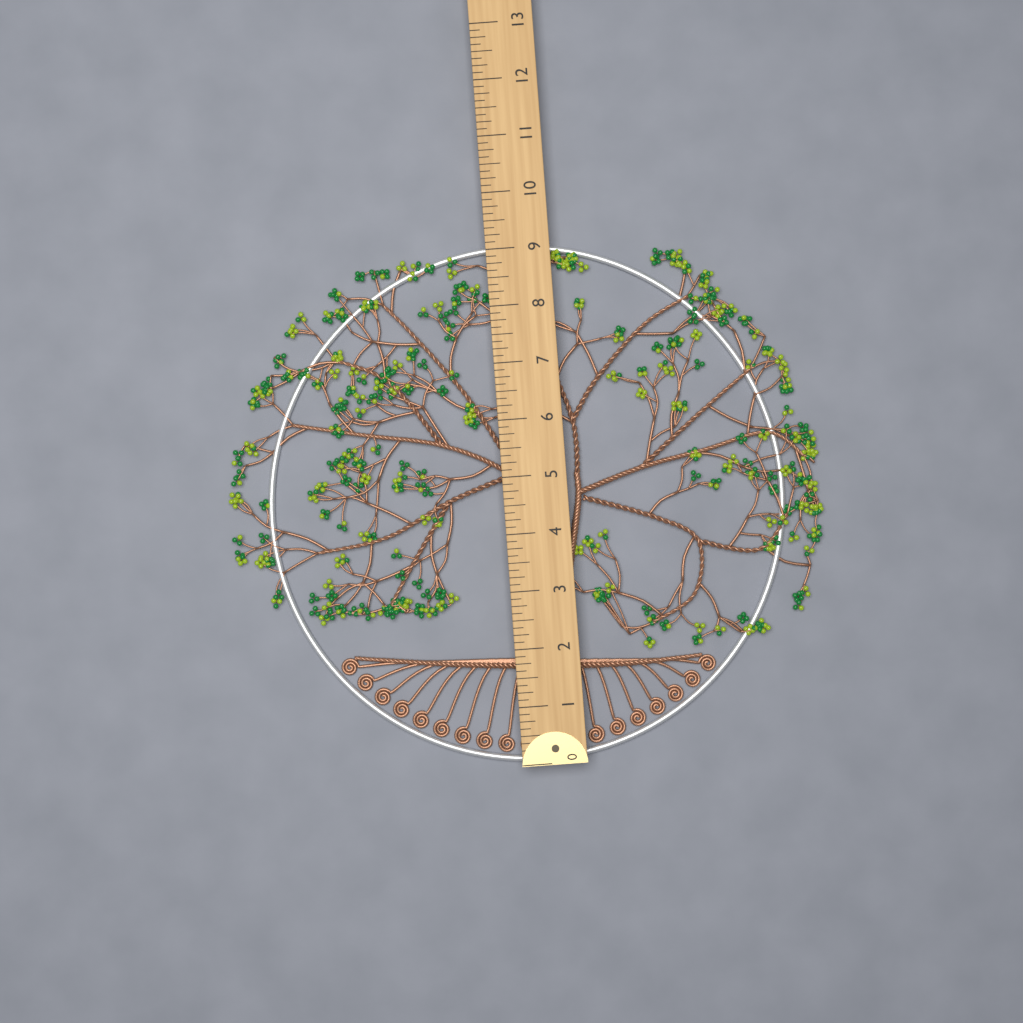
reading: 9.125 (no unit)
